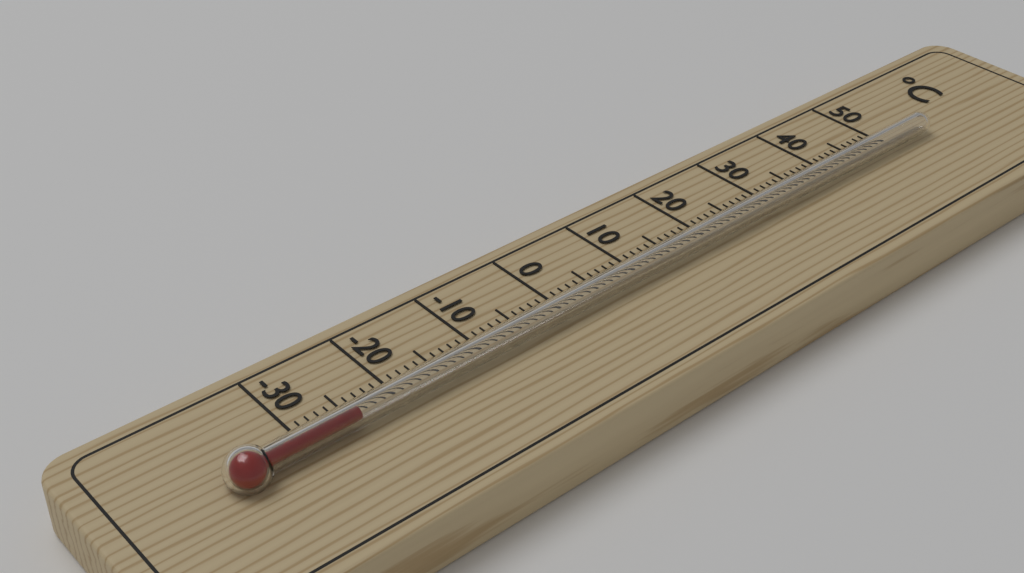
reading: -25 °C
